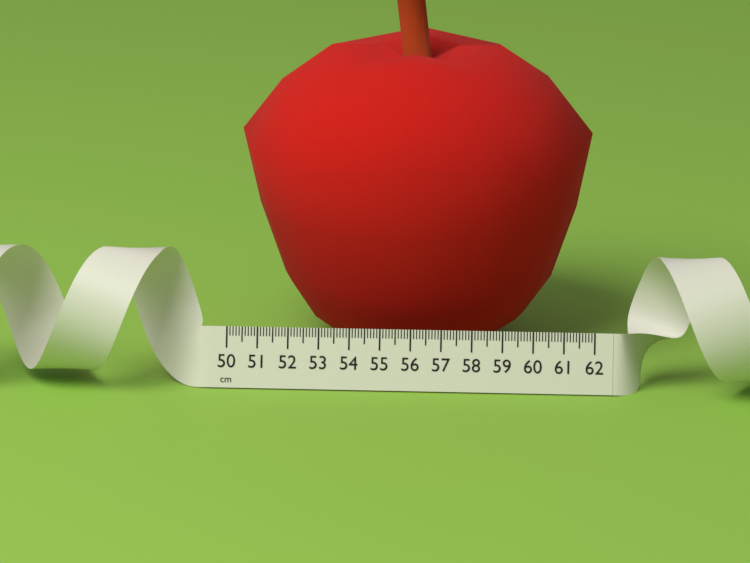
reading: 61.7 cm
